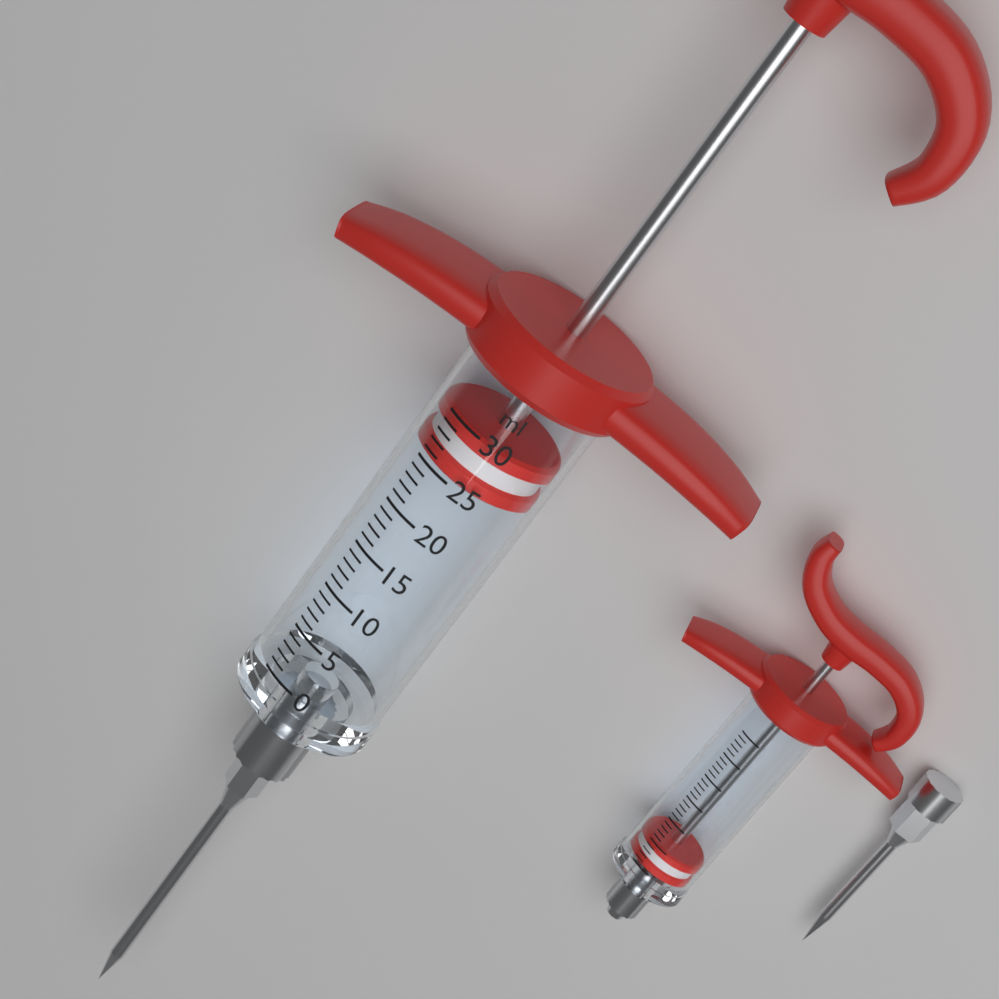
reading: 25 ml
